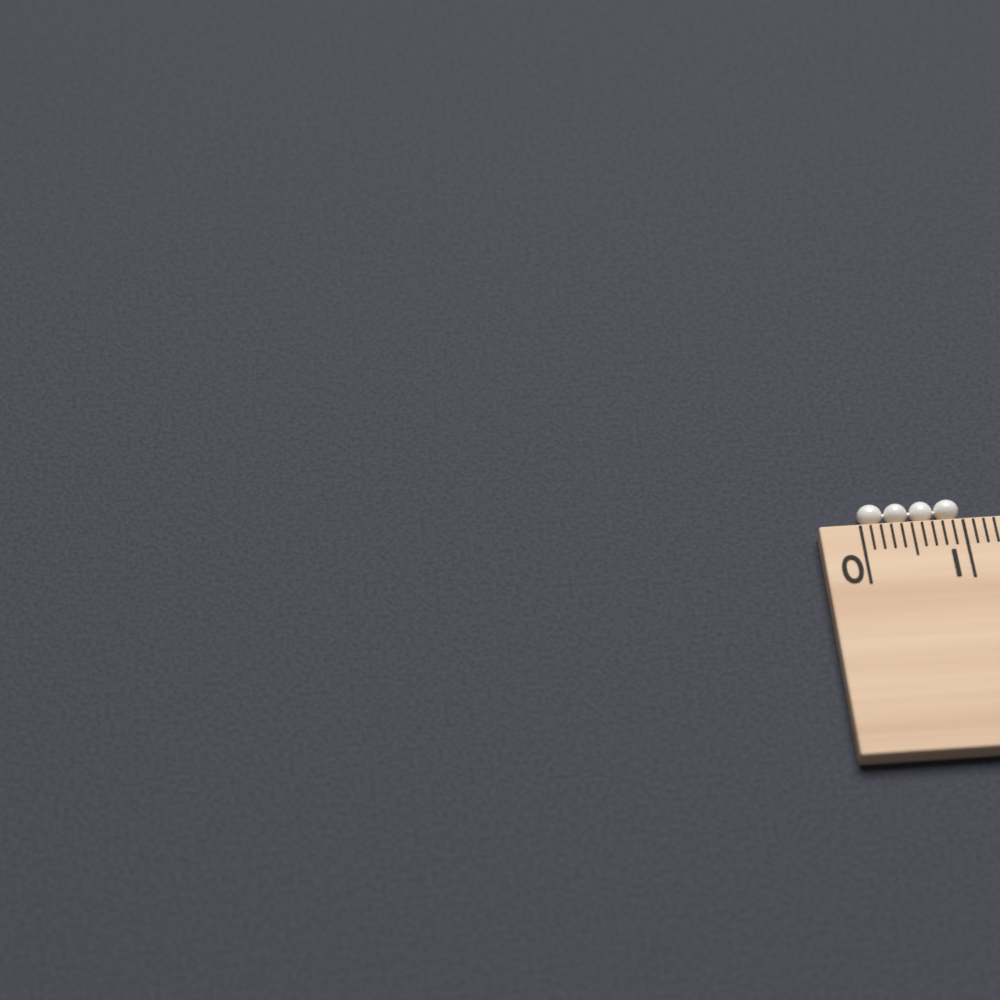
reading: 1.0 cm
